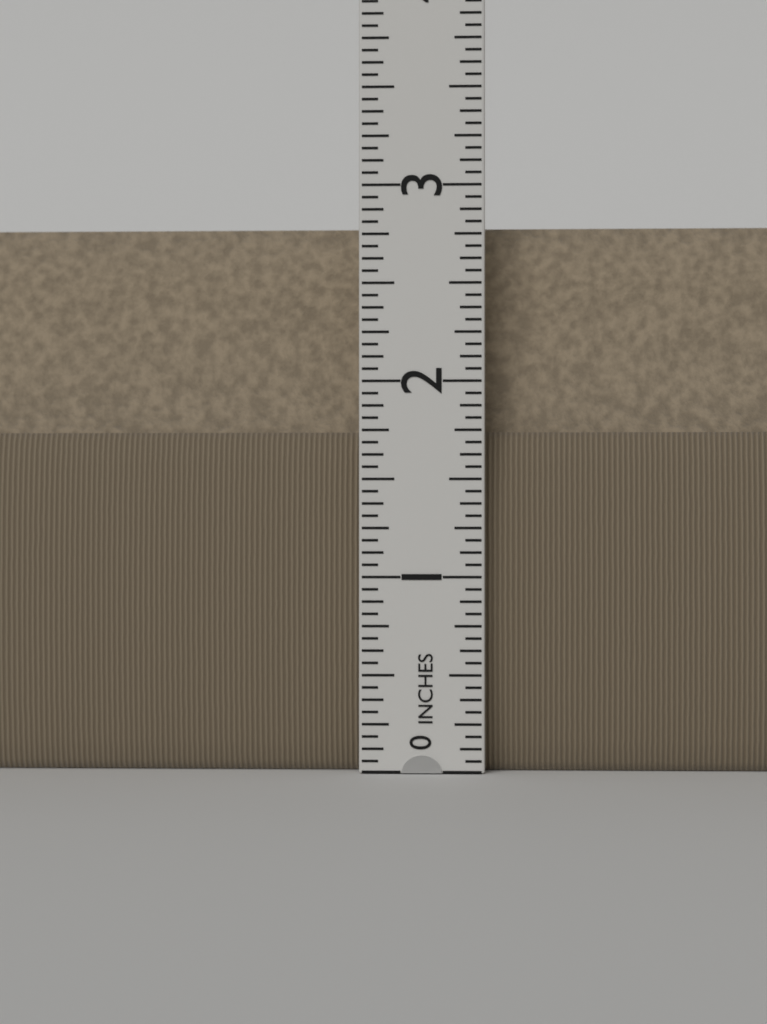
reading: 2.8125 in
